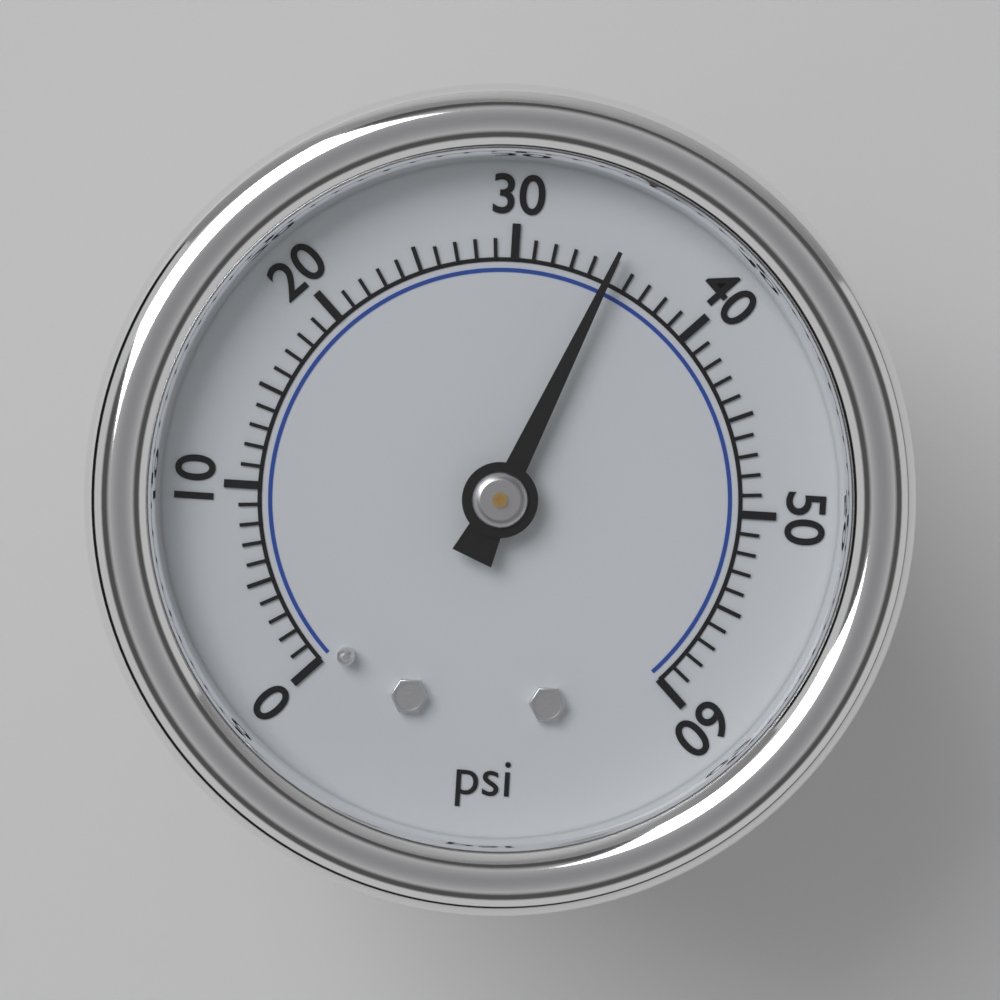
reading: 35 psi
